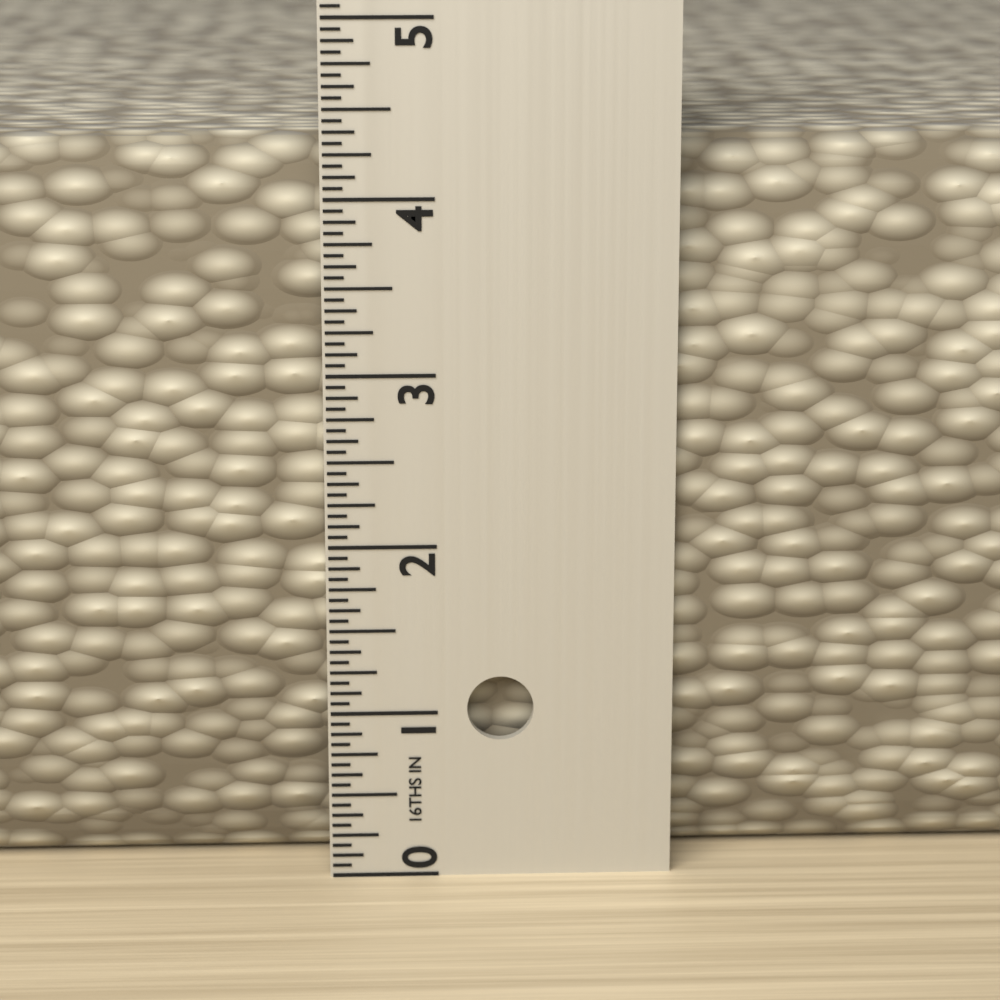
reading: 4.3125 in
